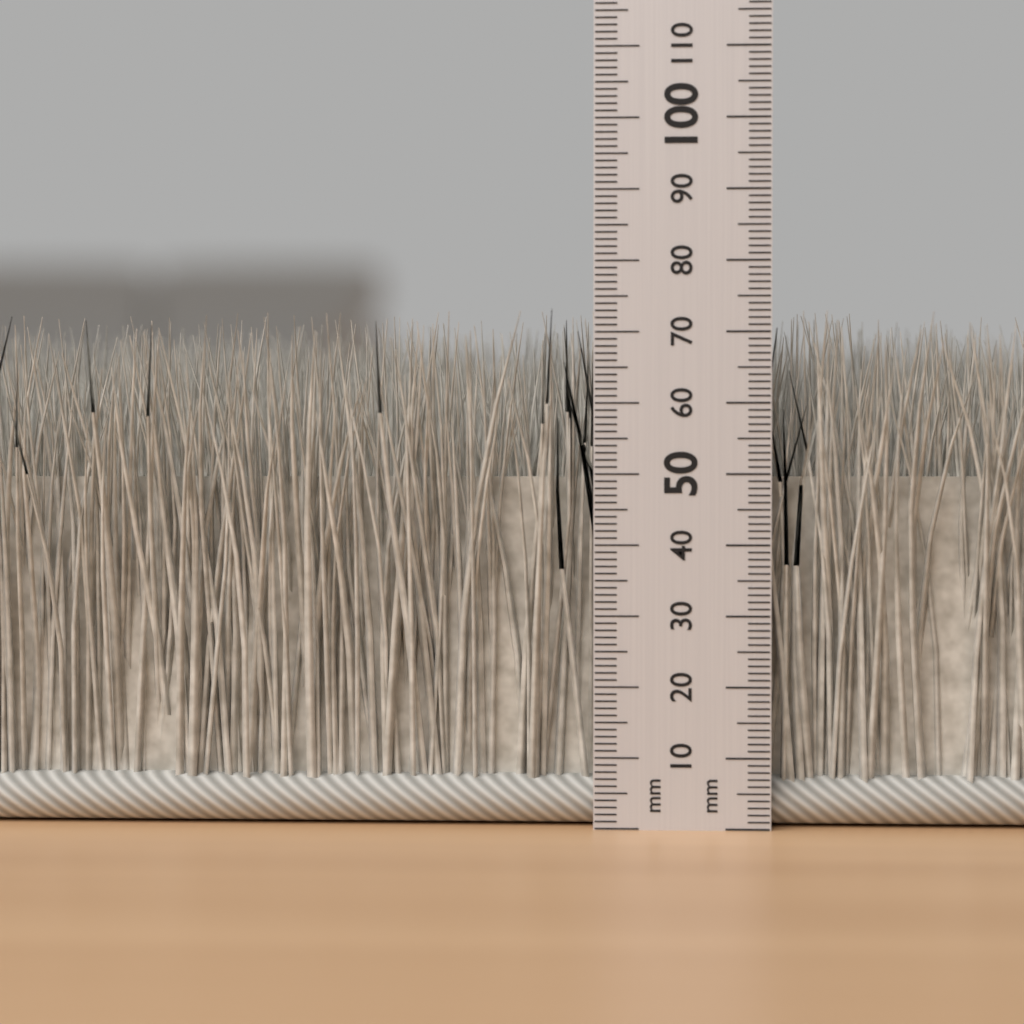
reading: 73 mm
